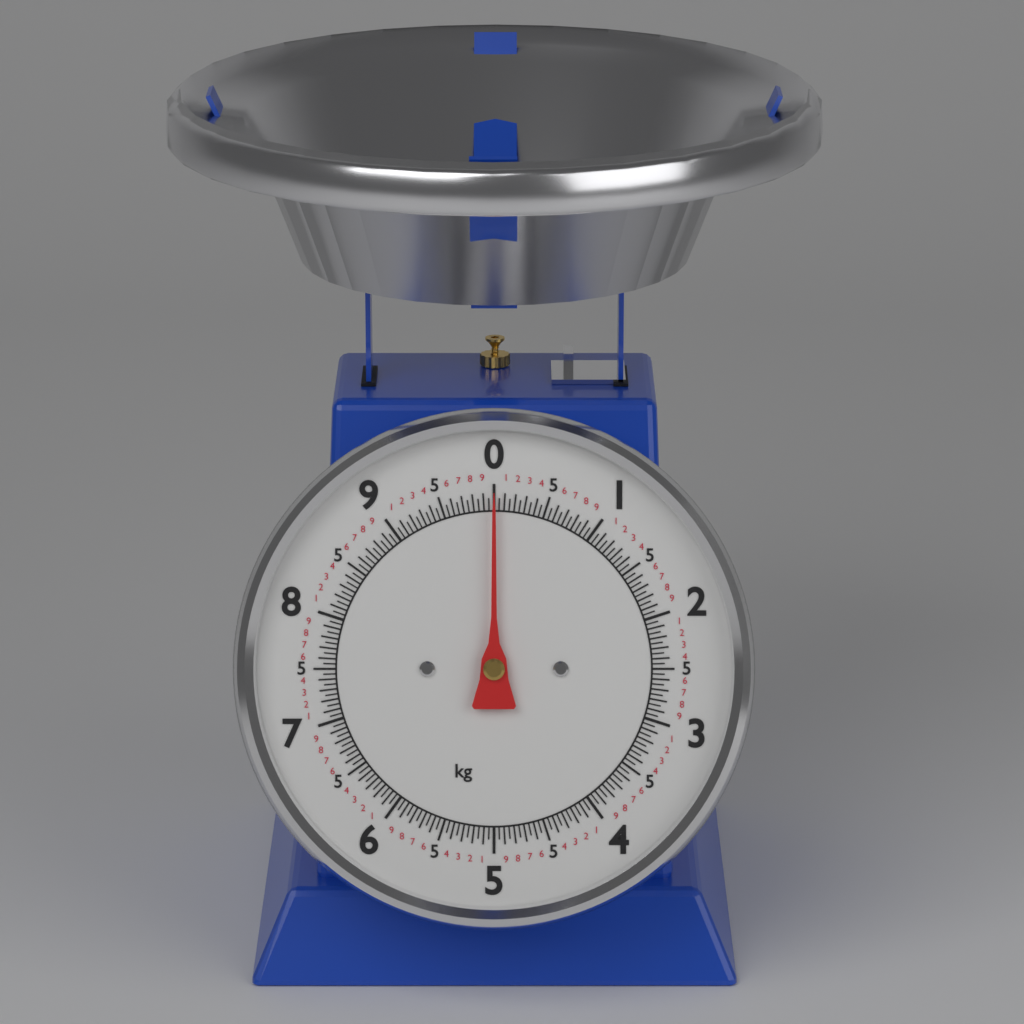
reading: 0.00 kg
